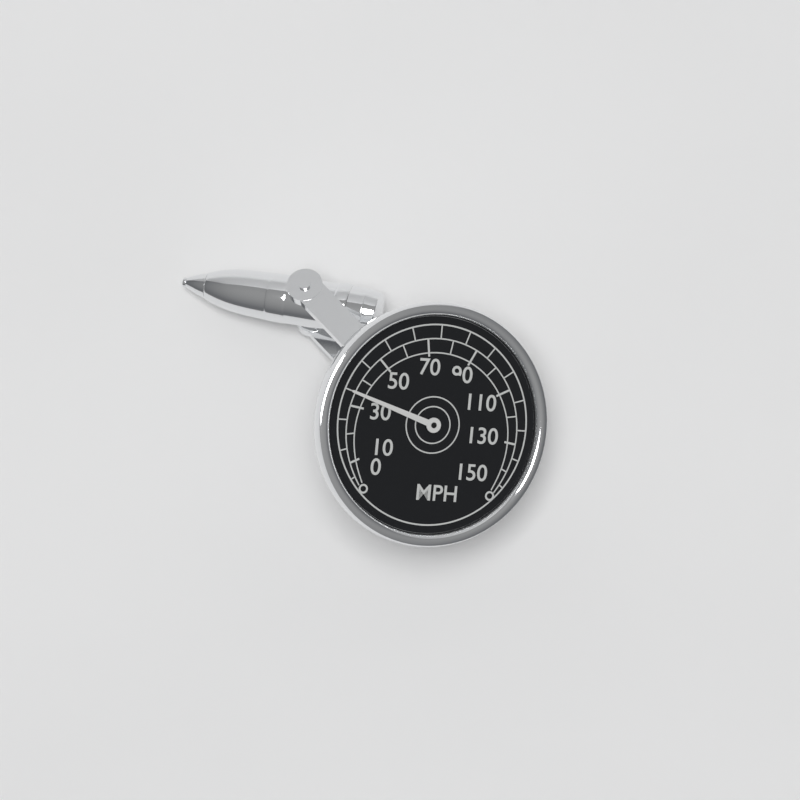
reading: 35 MPH
